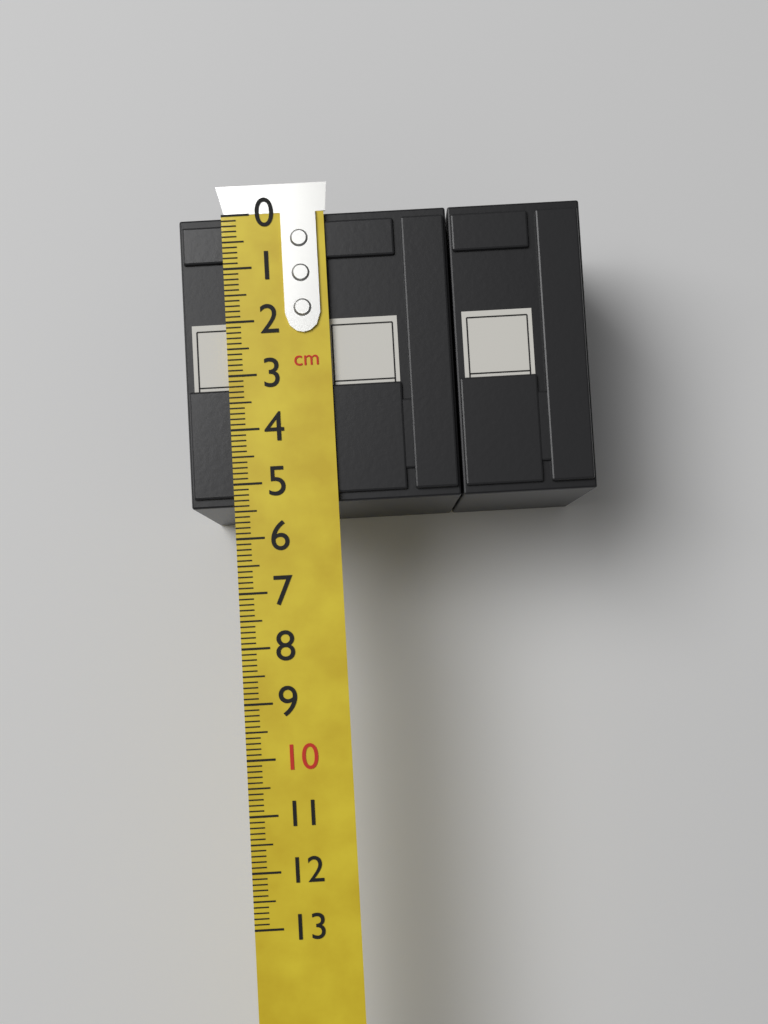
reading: 5.4 cm
